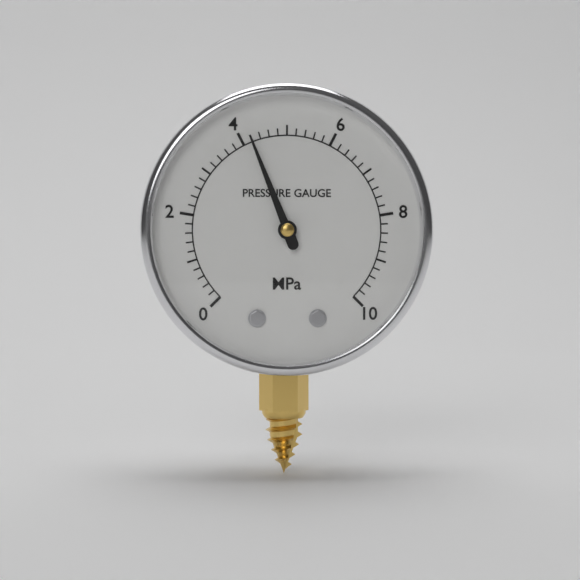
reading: 4.2 MPa
